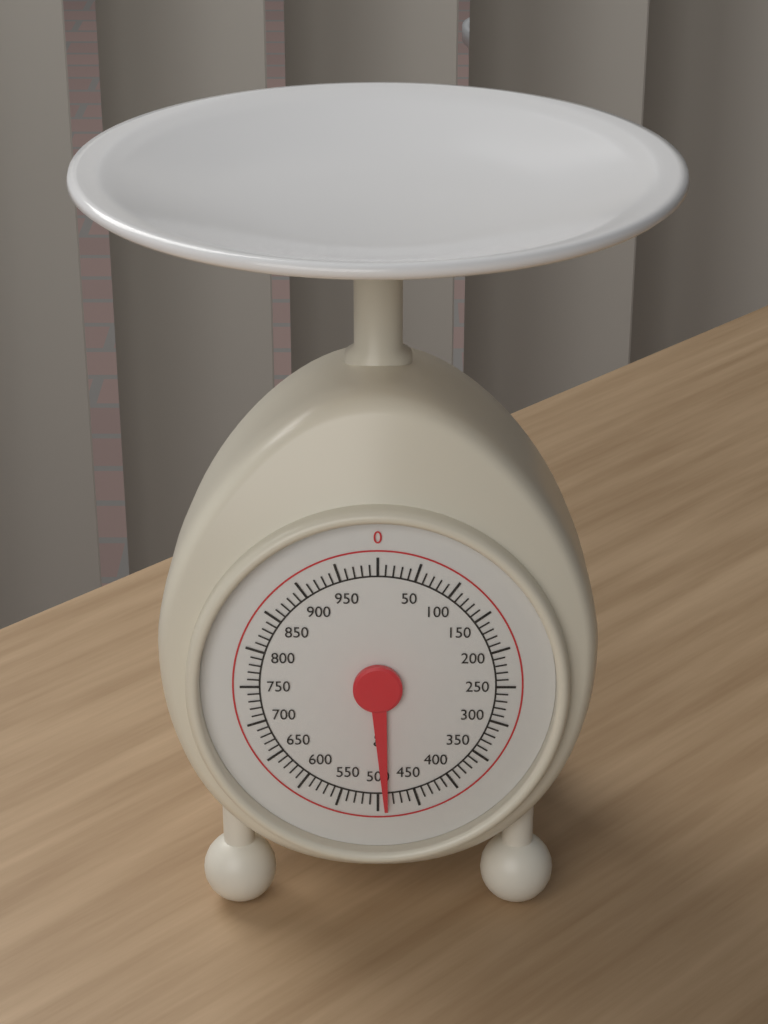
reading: 490 g
